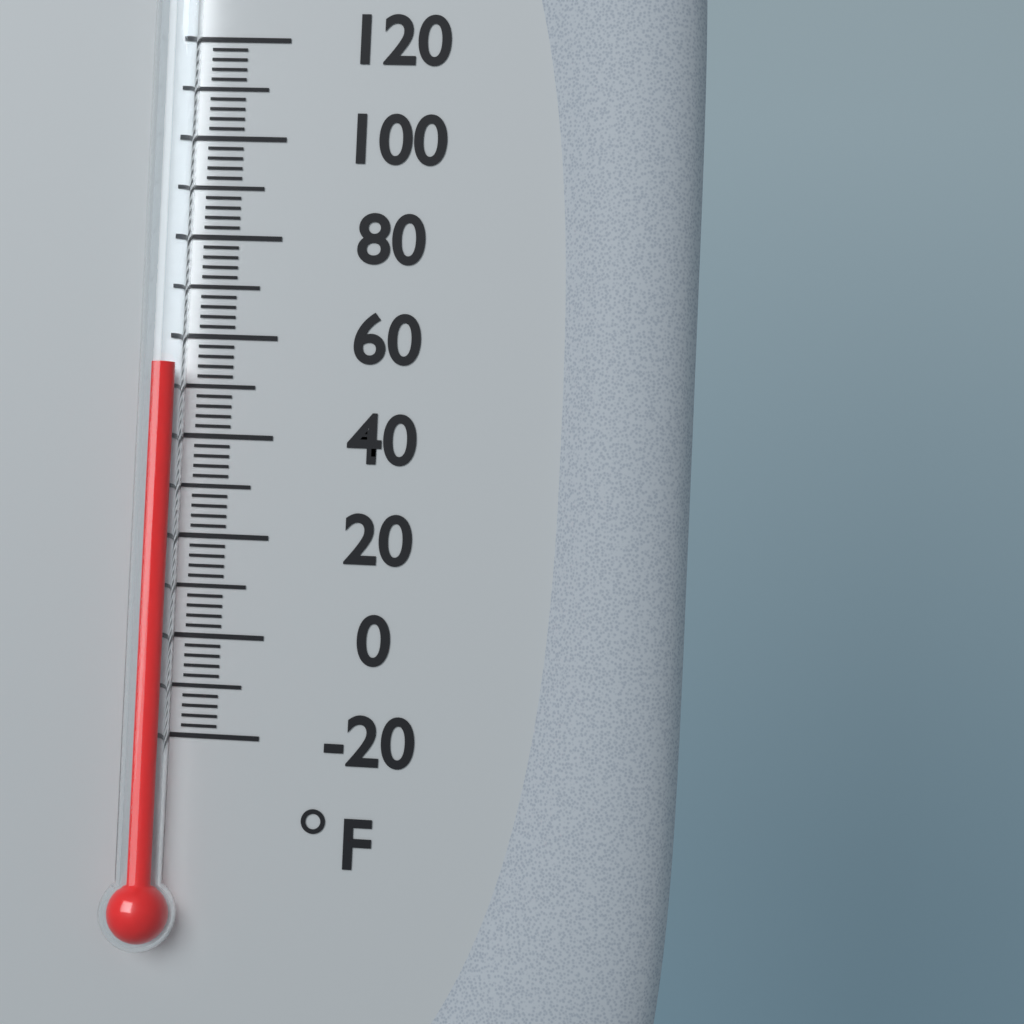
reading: 54 °F
